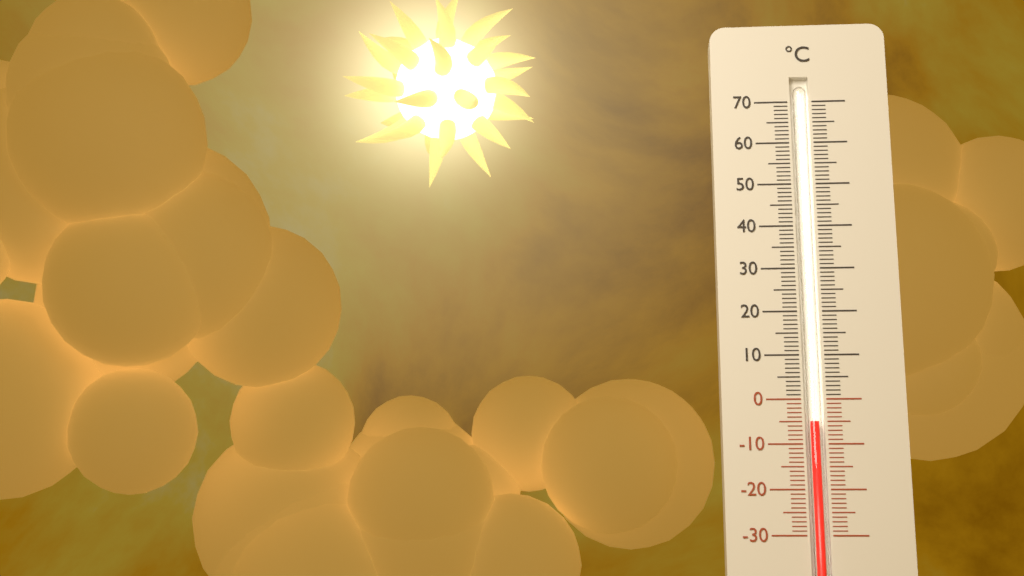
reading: -5 °C
